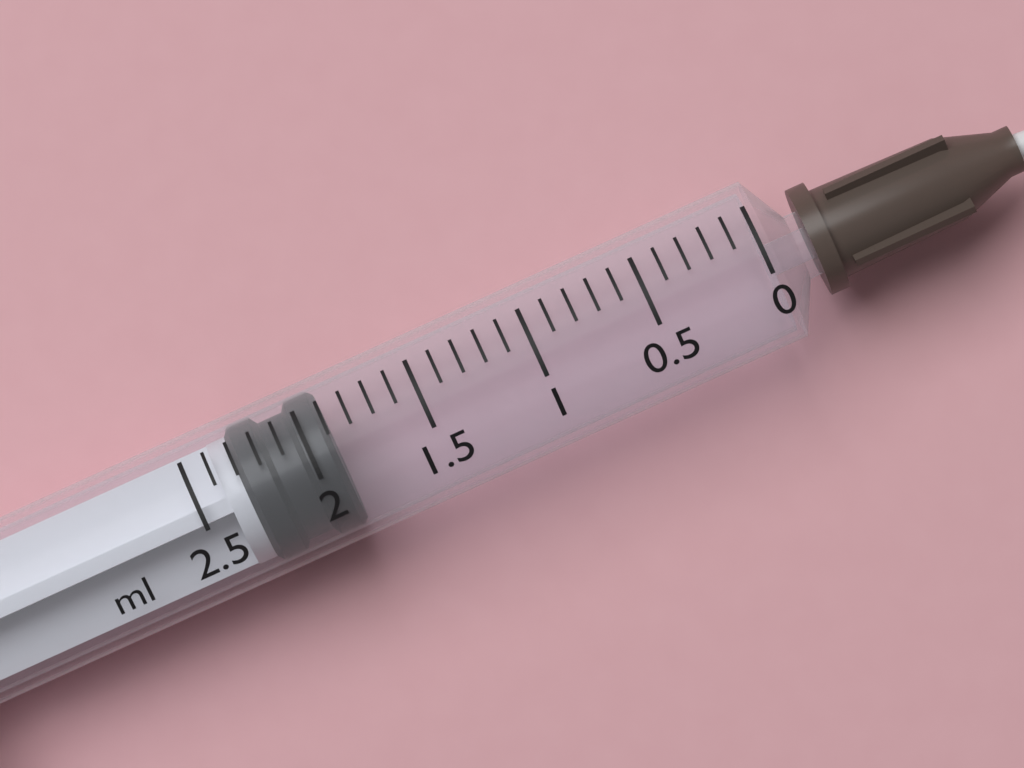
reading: 1.9 ml
